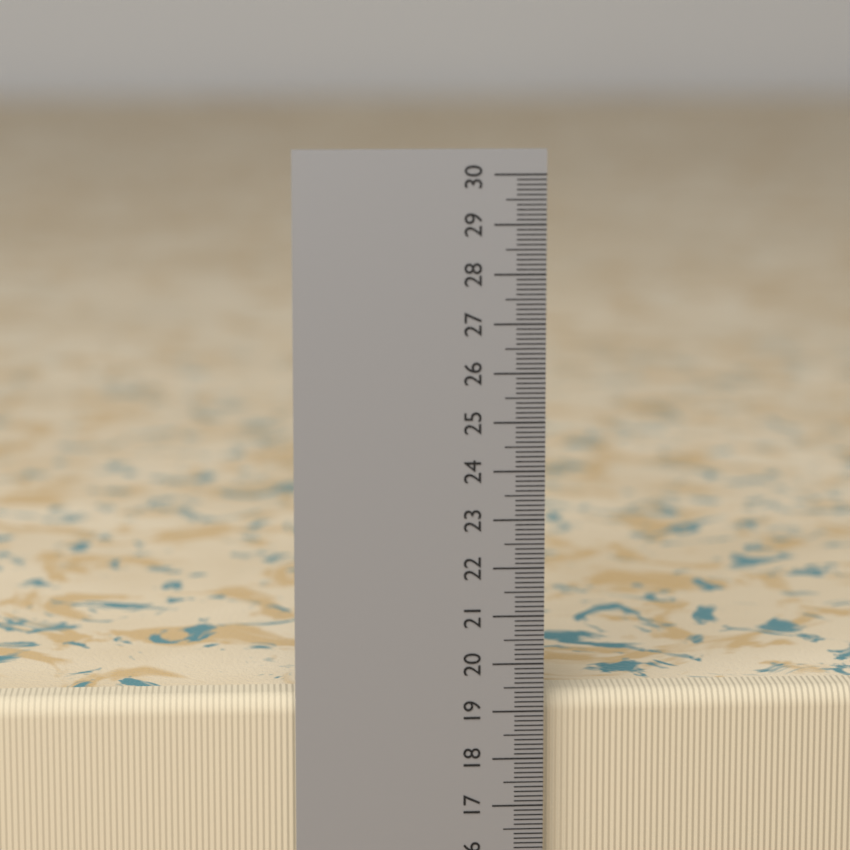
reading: 19.3 cm
